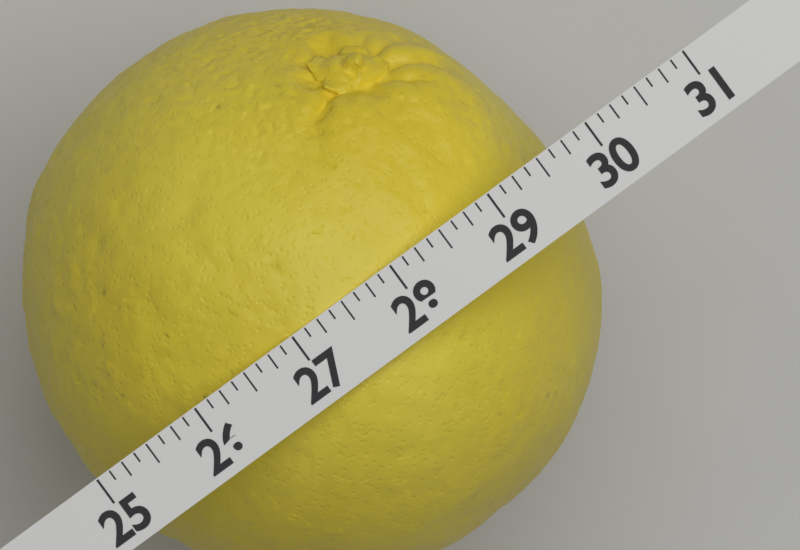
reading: 29.625 (no unit)
